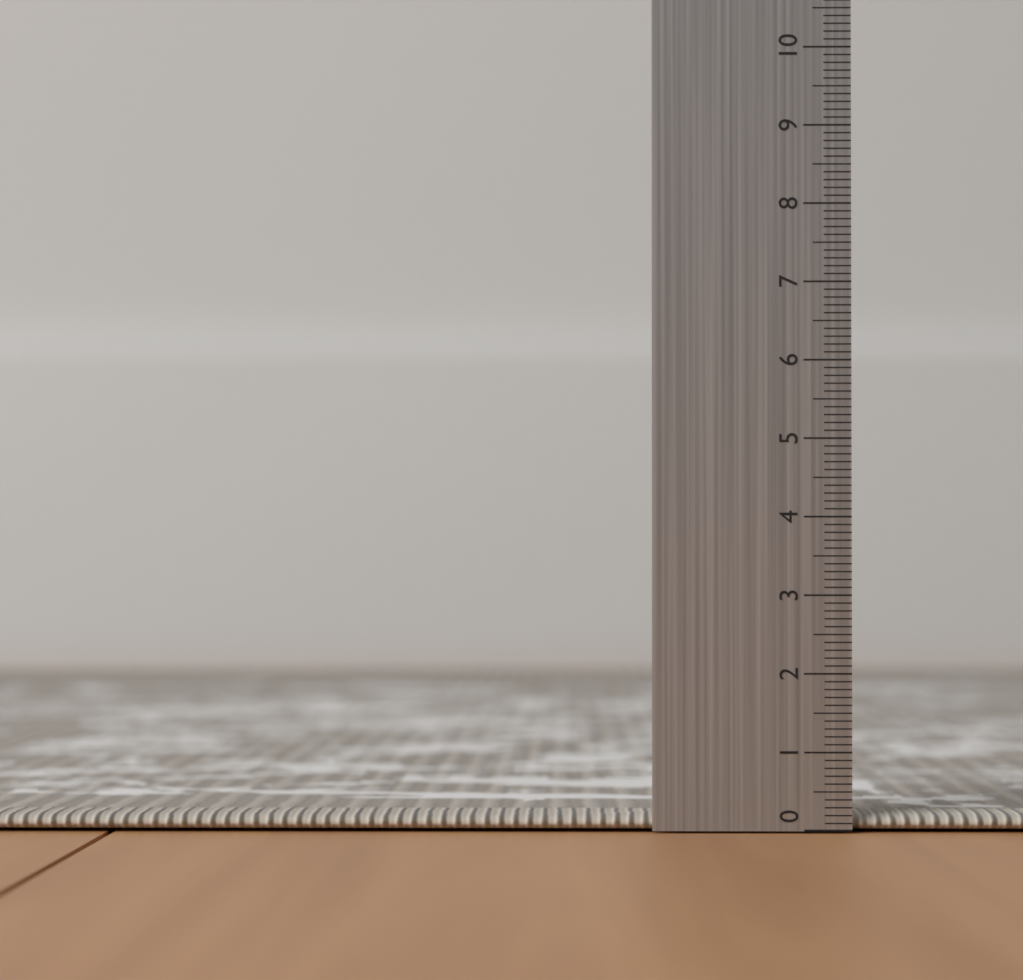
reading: 0.2 (no unit)
